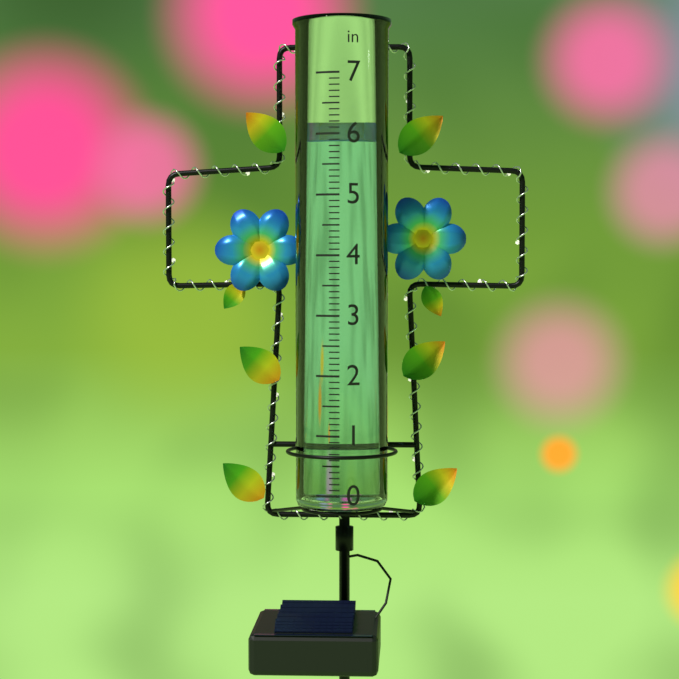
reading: 5.9 in
